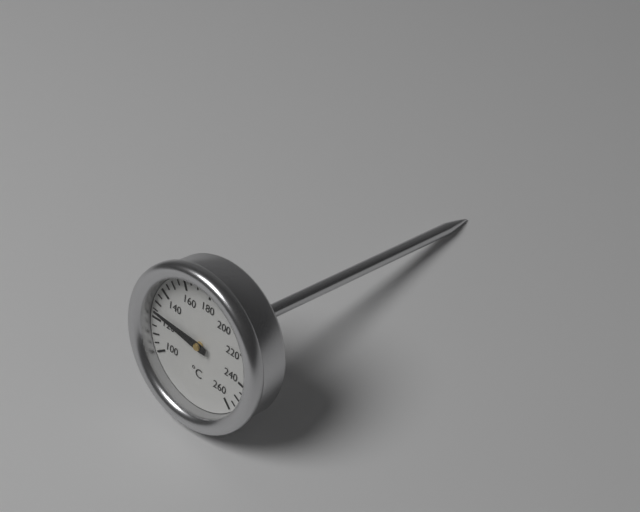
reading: 125 °C
